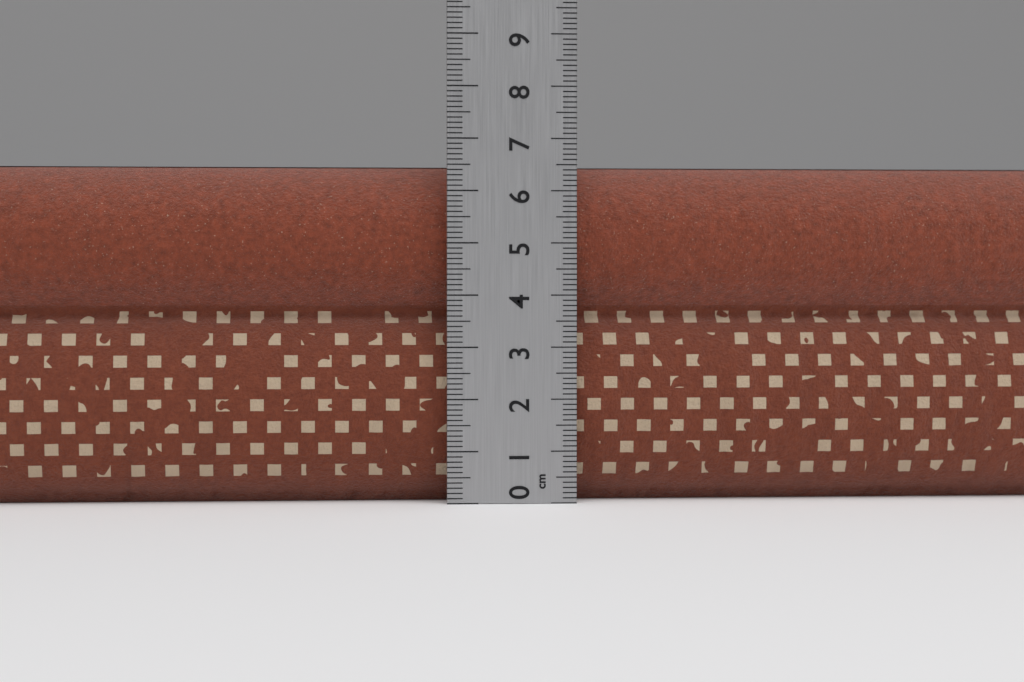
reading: 6.5 cm
